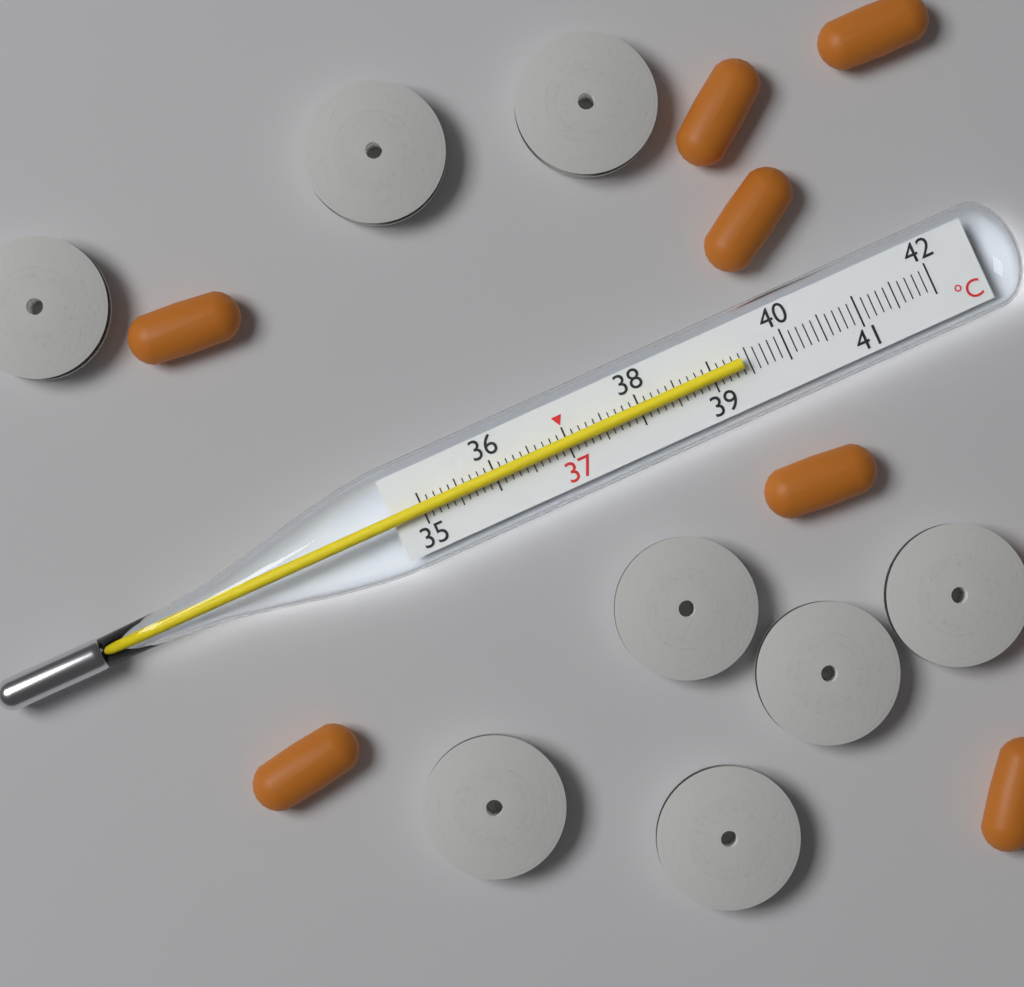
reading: 39.4 °C
